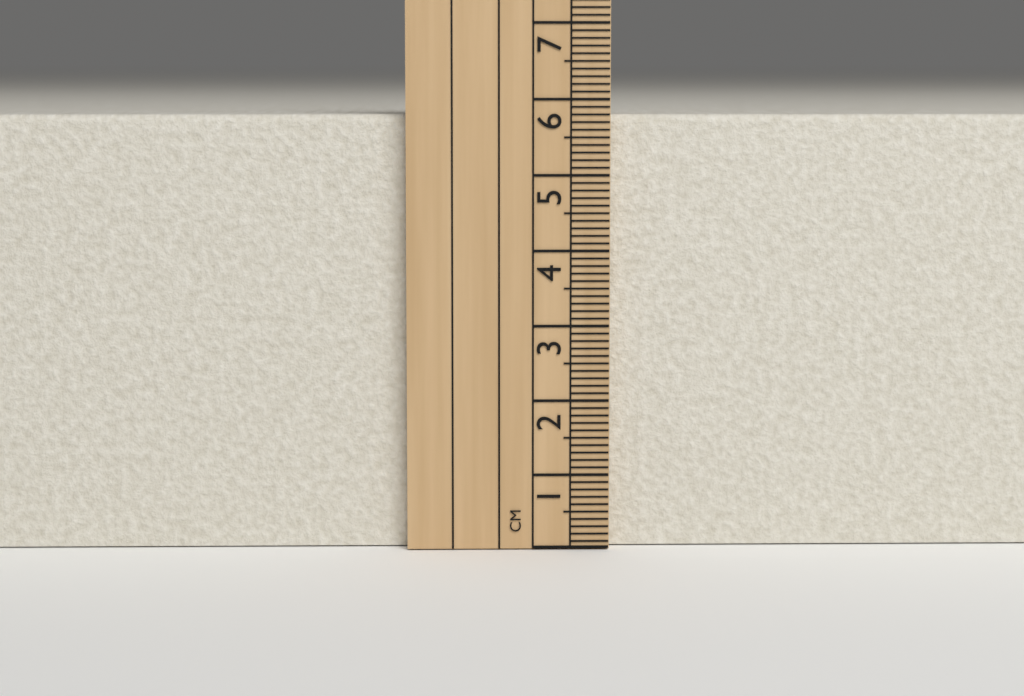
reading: 5.8 cm
